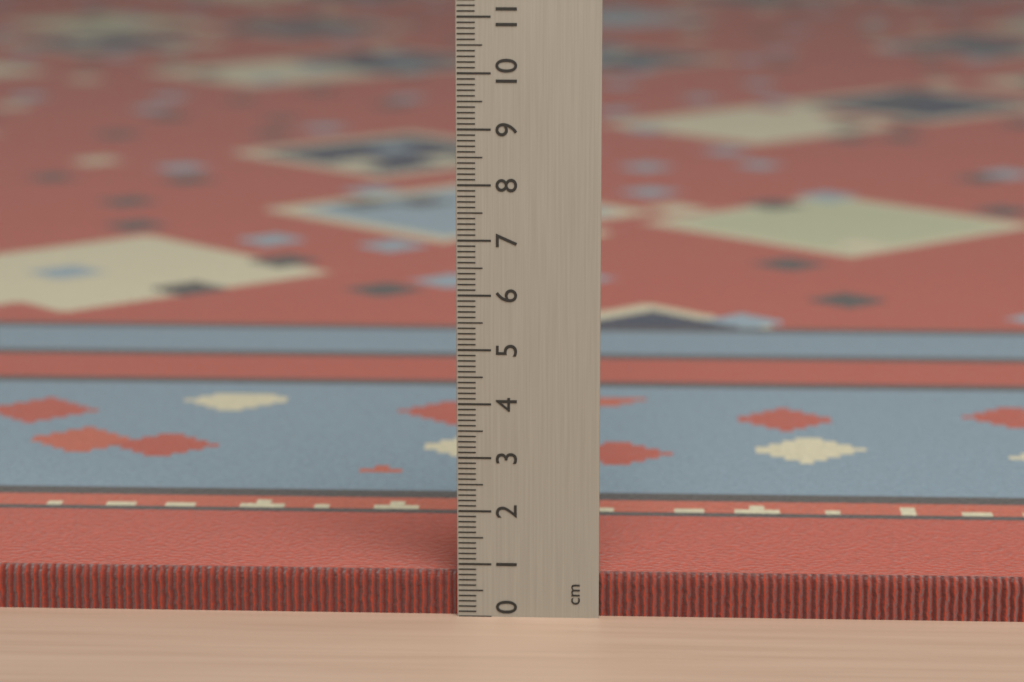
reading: 0.8 cm
